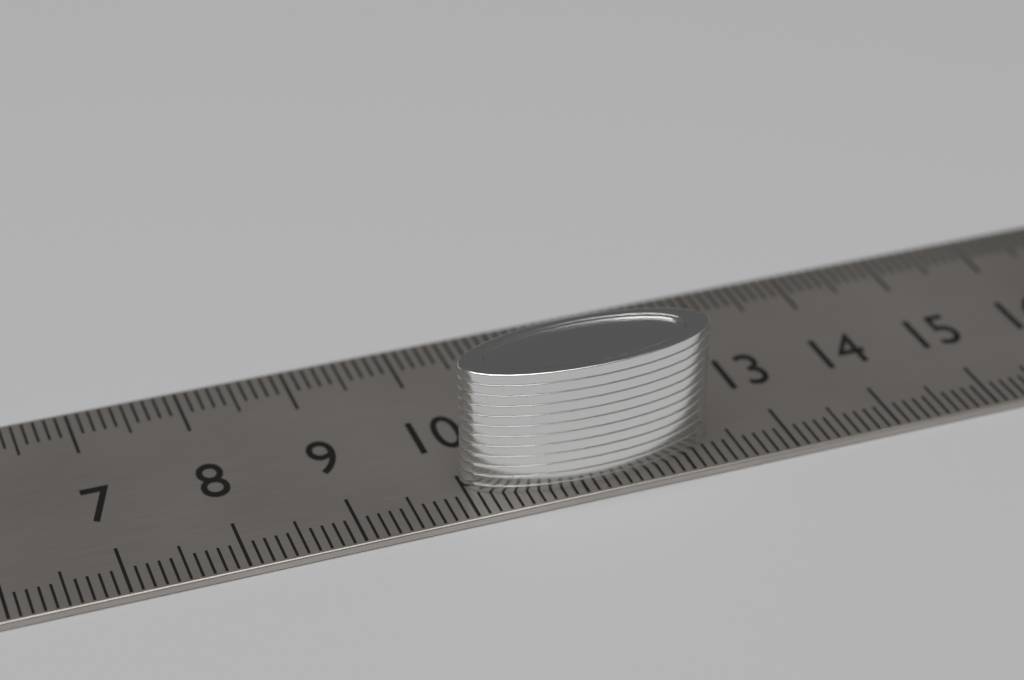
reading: 12.3 cm
